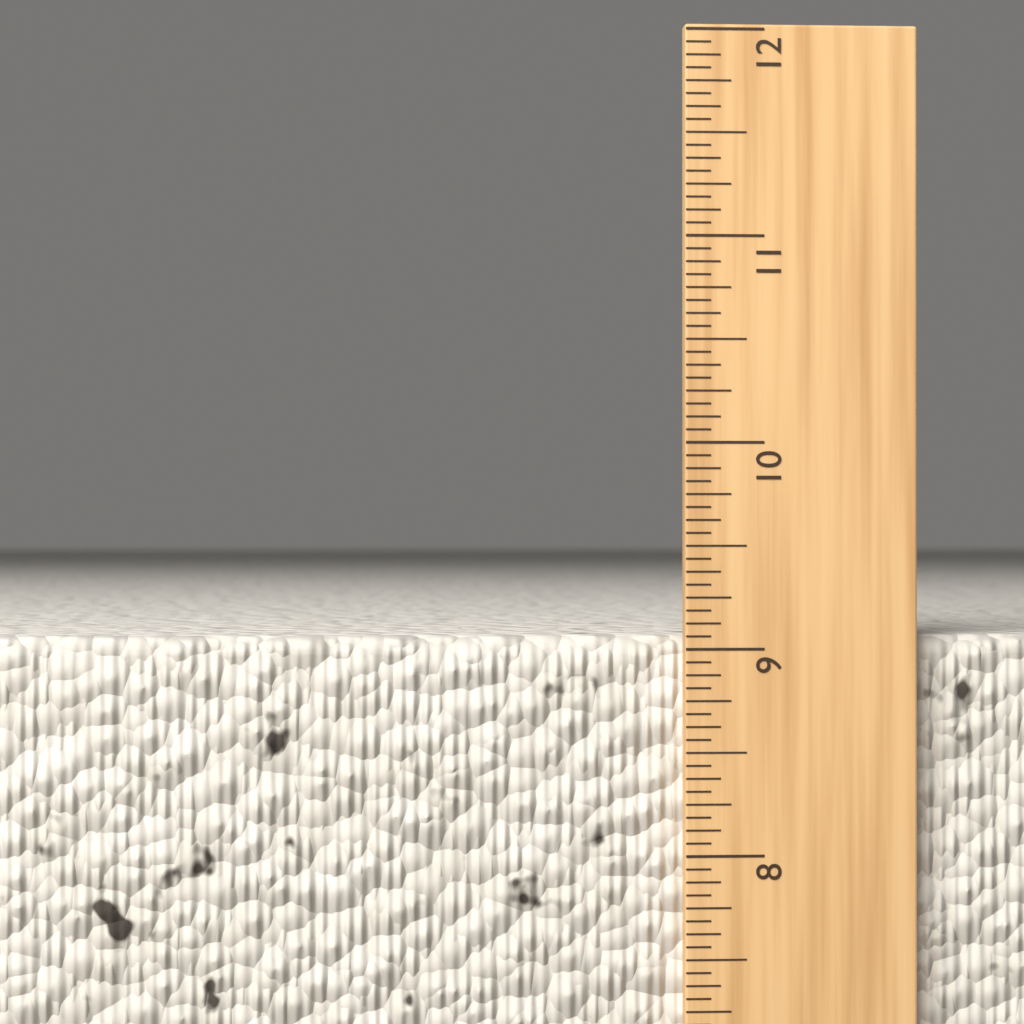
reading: 9.0625 in
